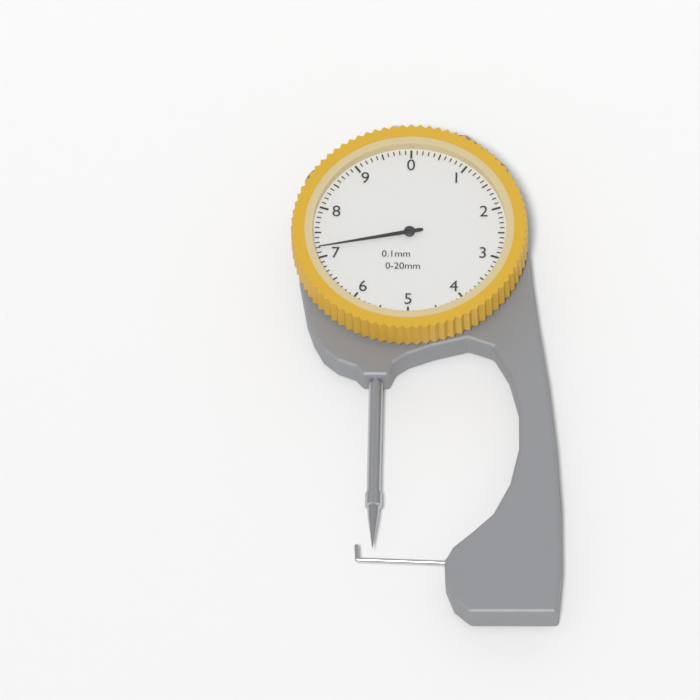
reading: 7.2 mm
